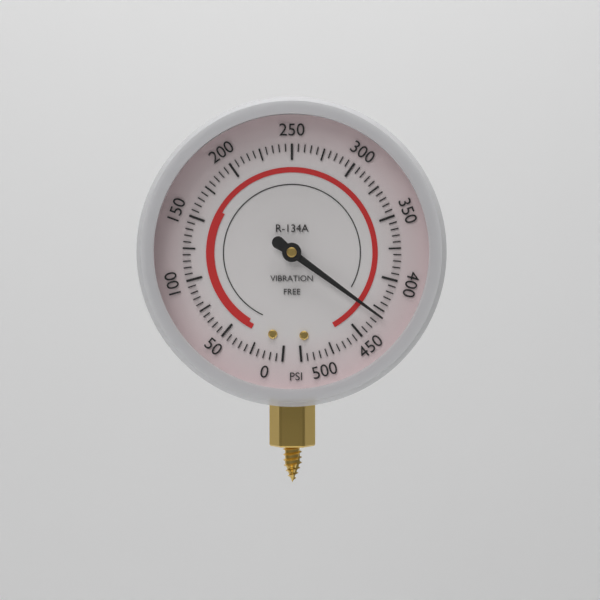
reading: 430 psi
